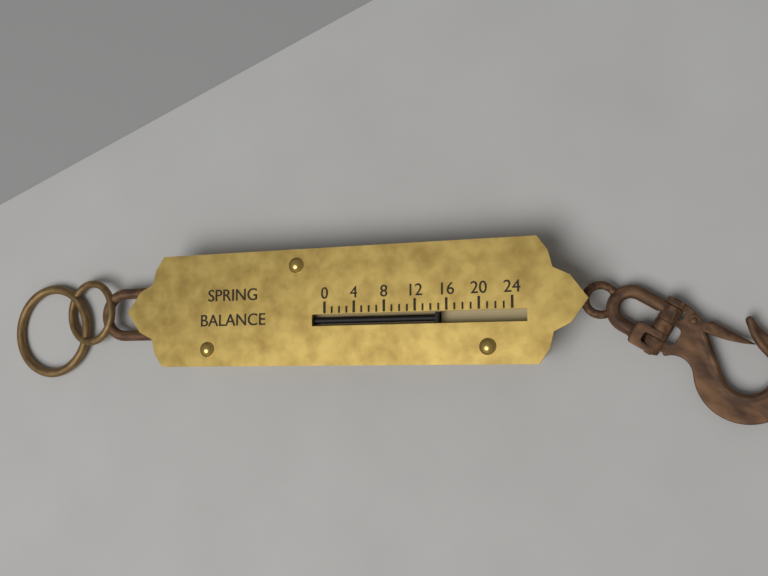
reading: 15 (no unit)
